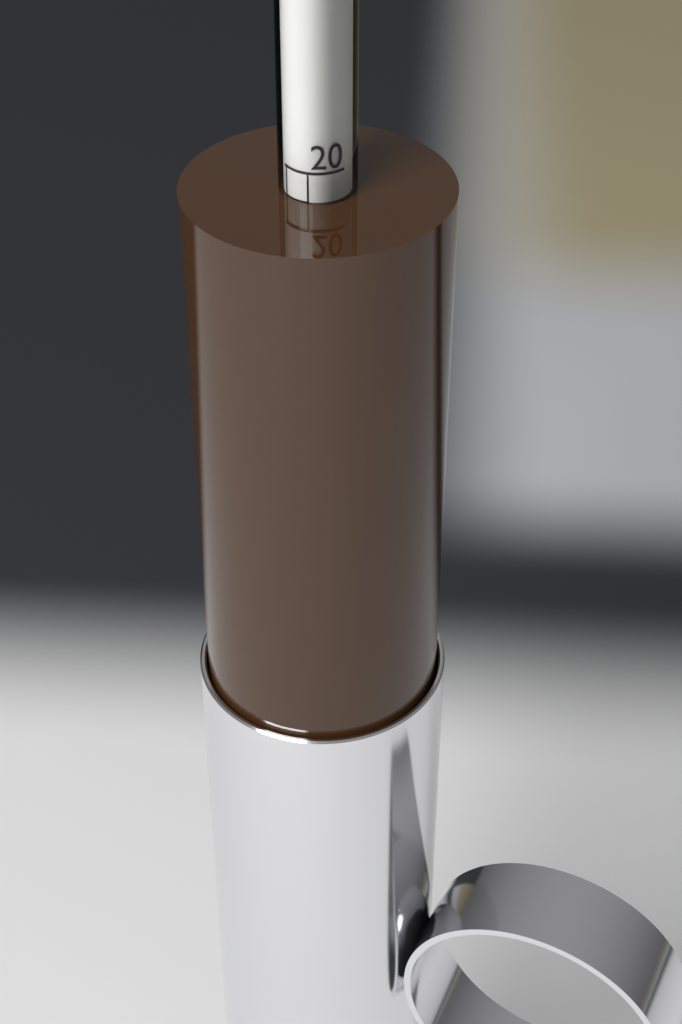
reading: 20.5 (no unit)
